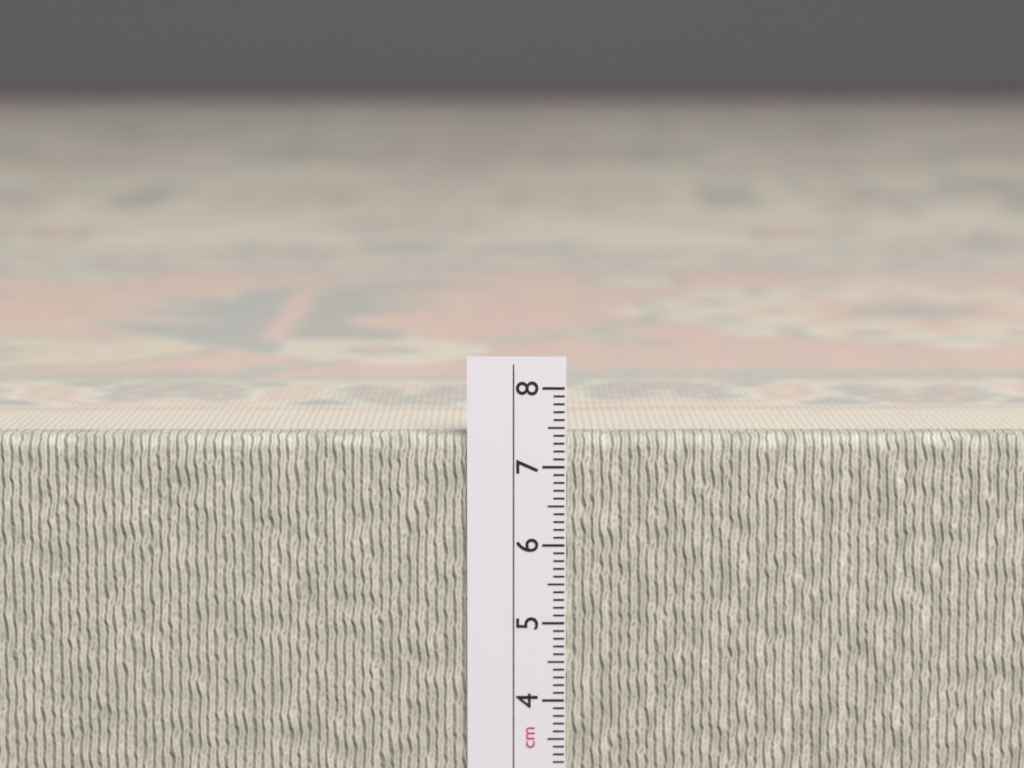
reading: 7.4 cm
